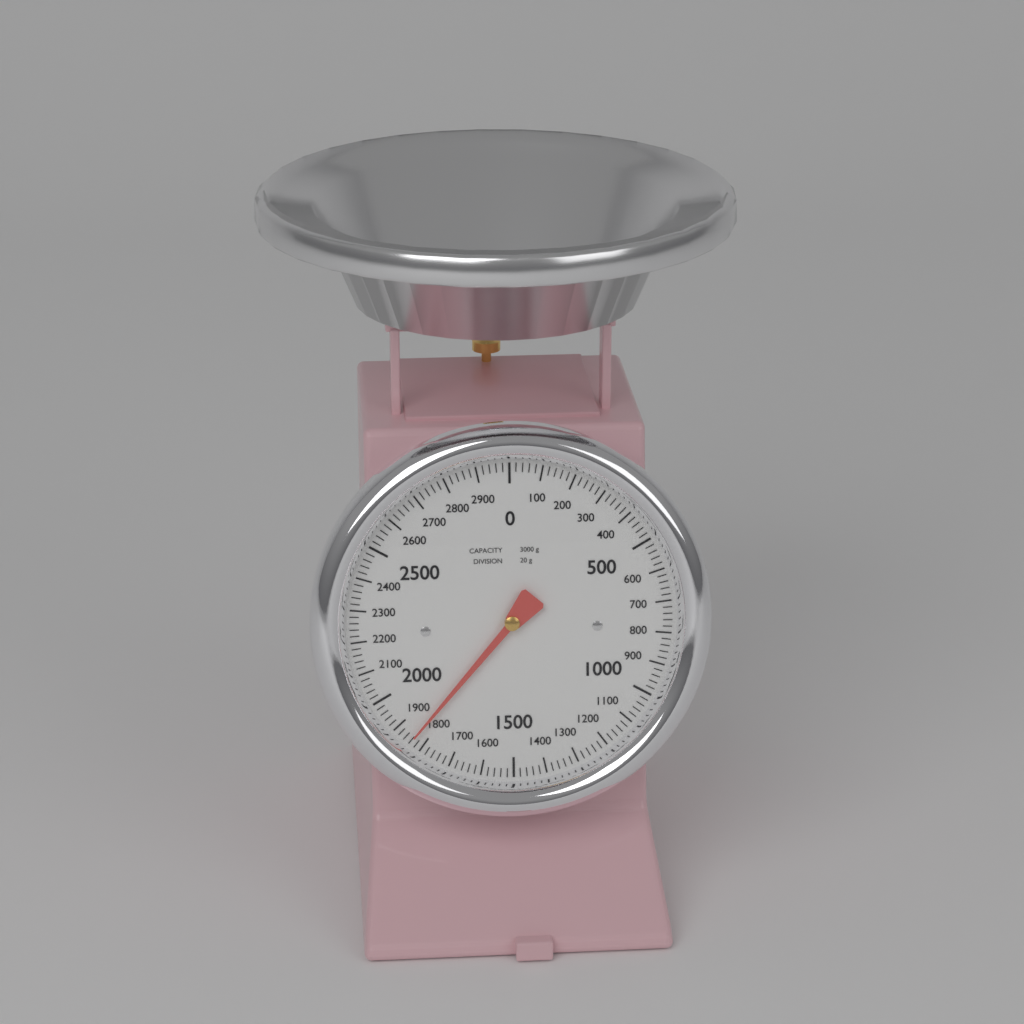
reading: 1840 g
